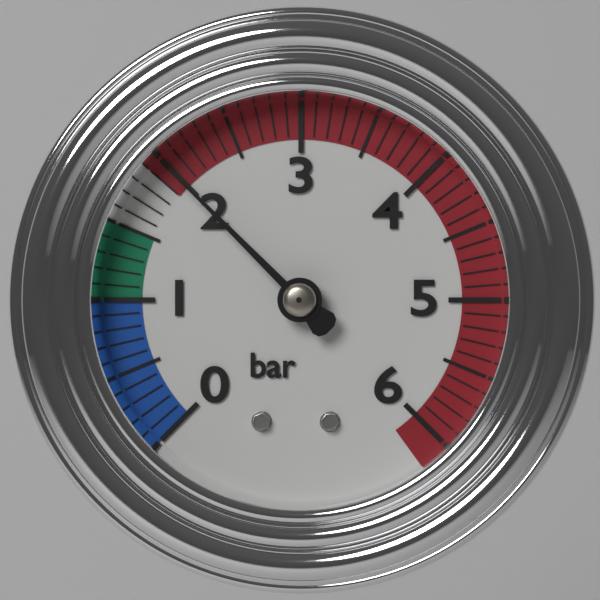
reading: 2.0 bar
